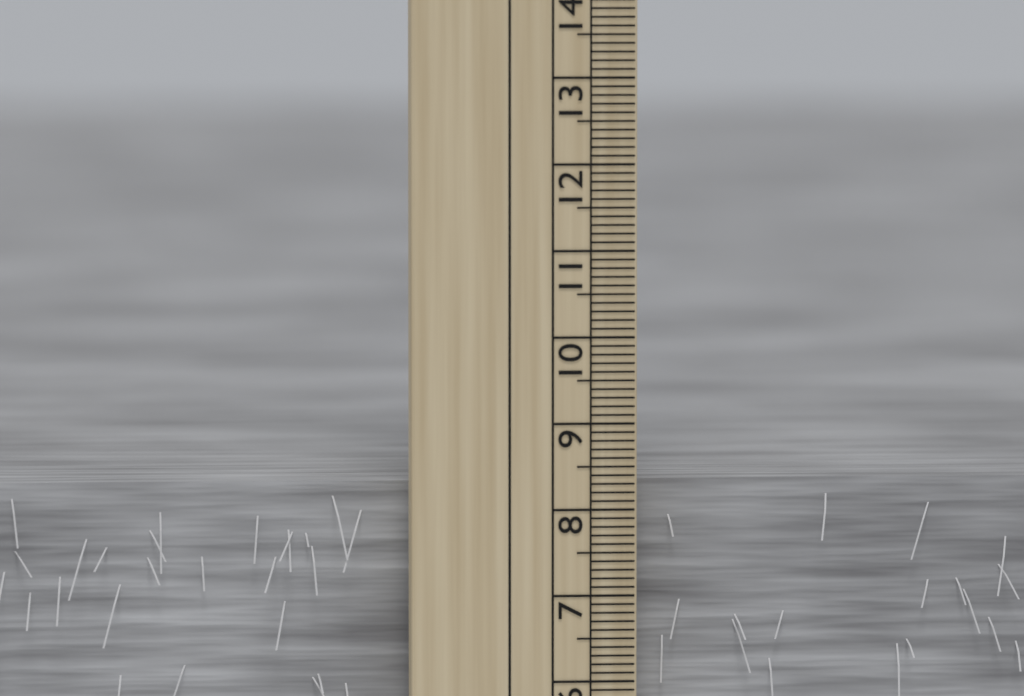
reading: 8.3 cm
